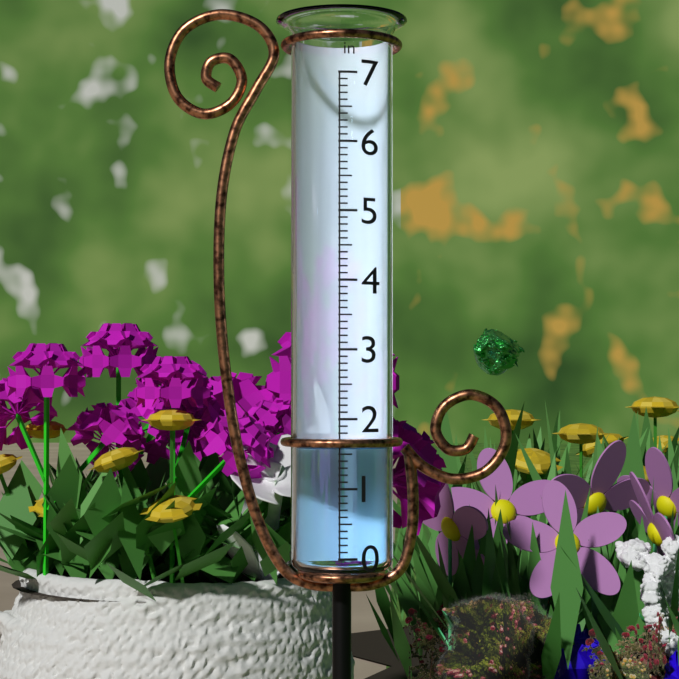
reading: 1.6 in
